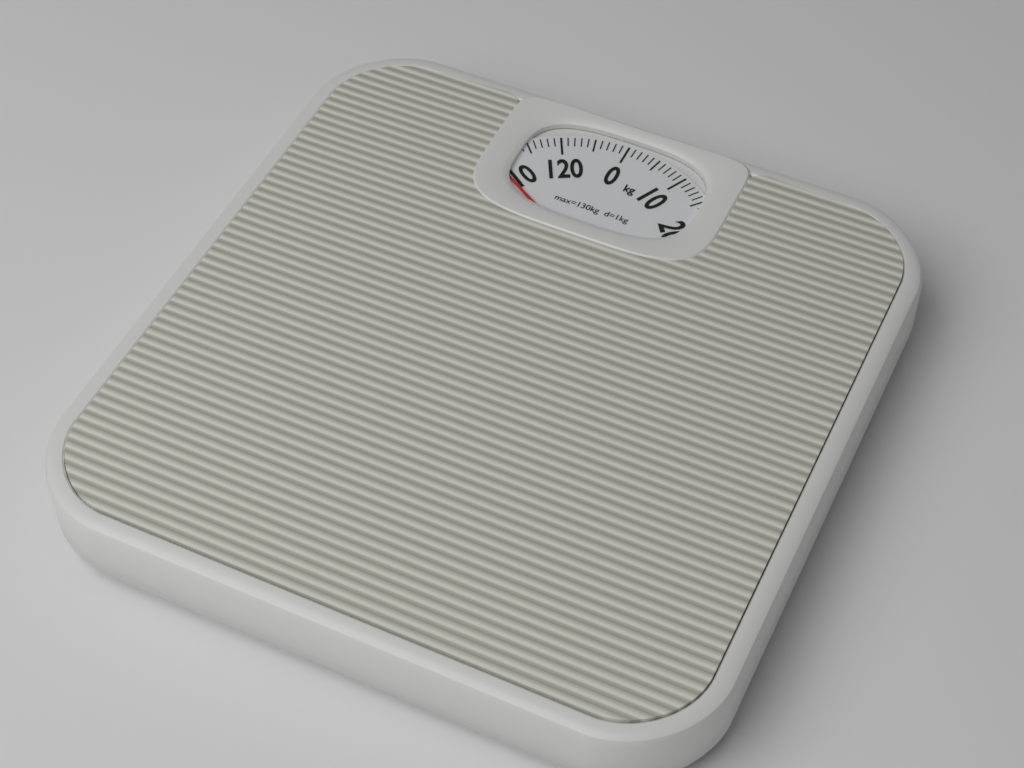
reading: 109 kg
